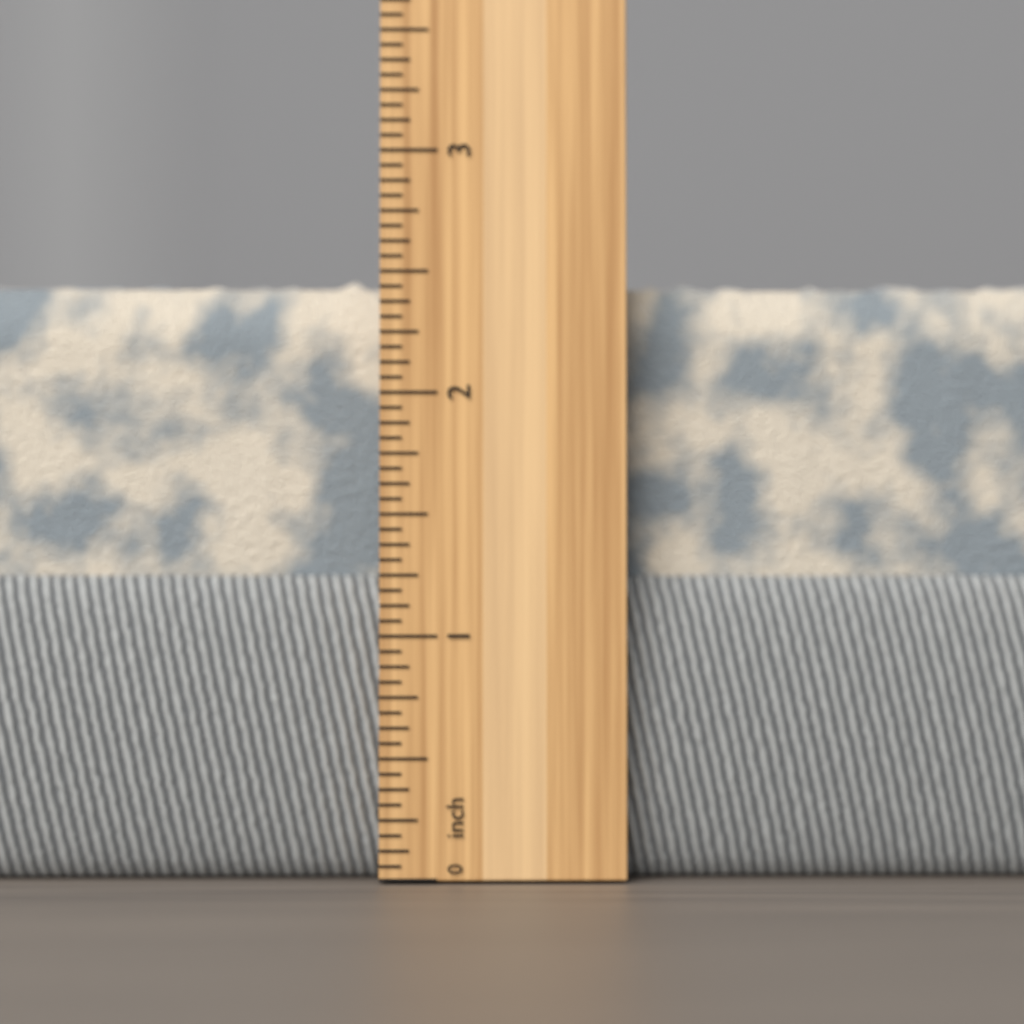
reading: 2.5000 inch
